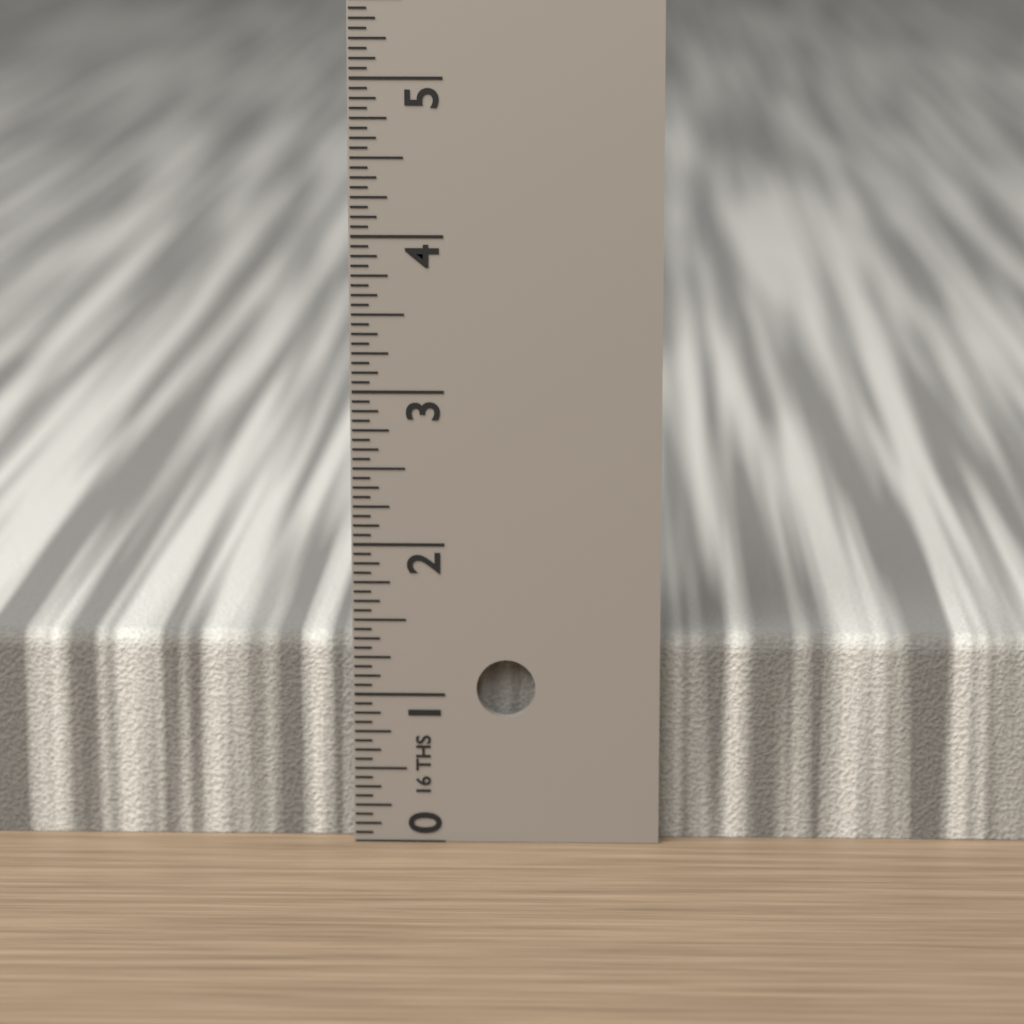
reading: 1.3750 in
